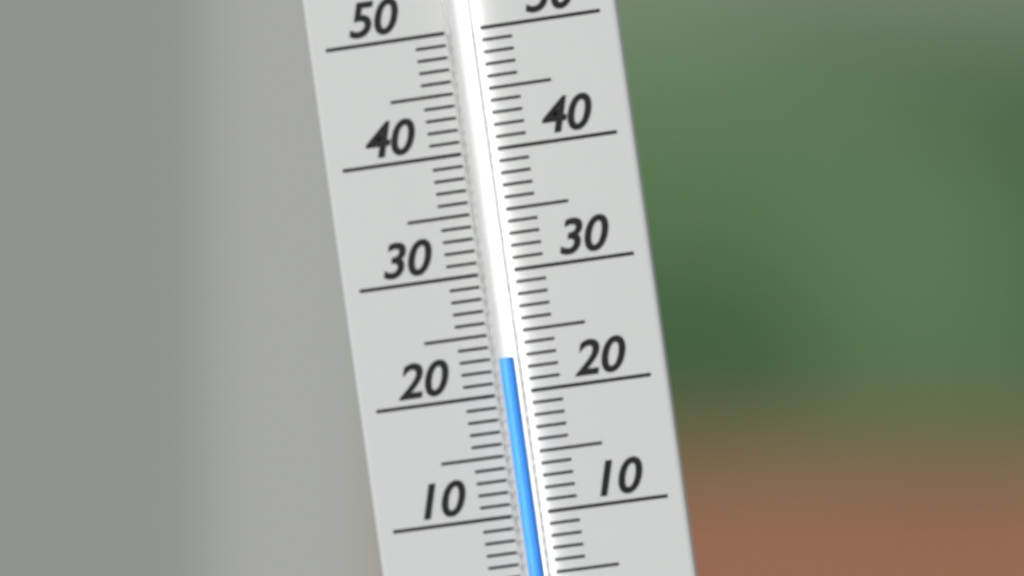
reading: 23 (no unit)
